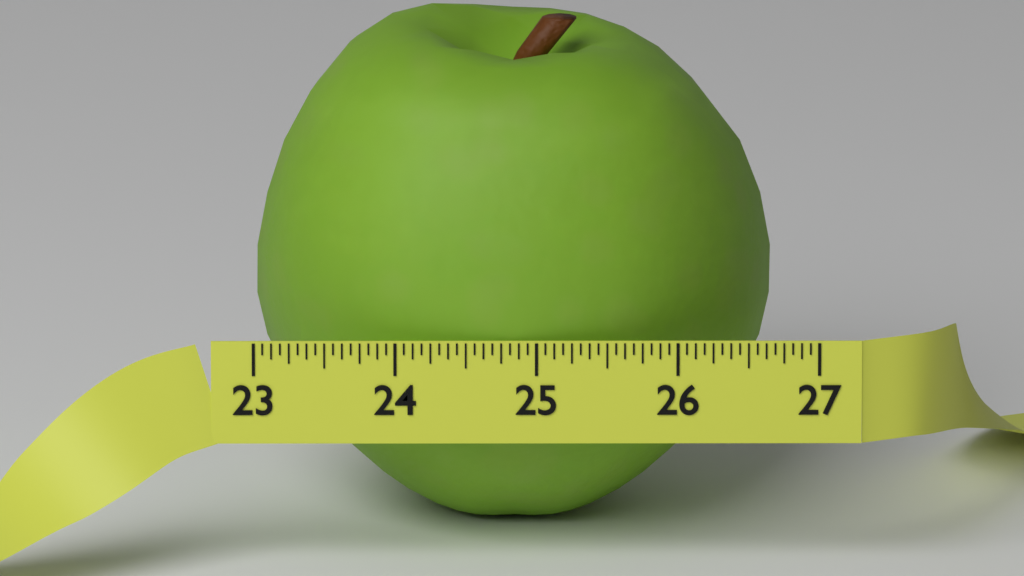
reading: 26.6875 (no unit)
